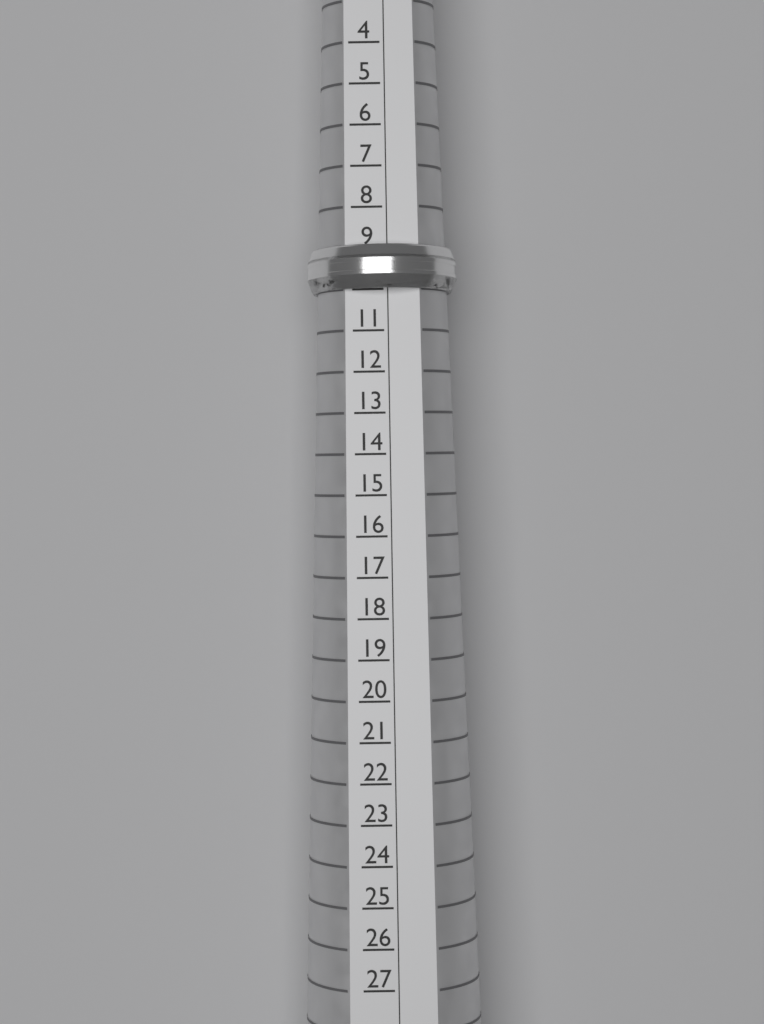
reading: 10 (no unit)
